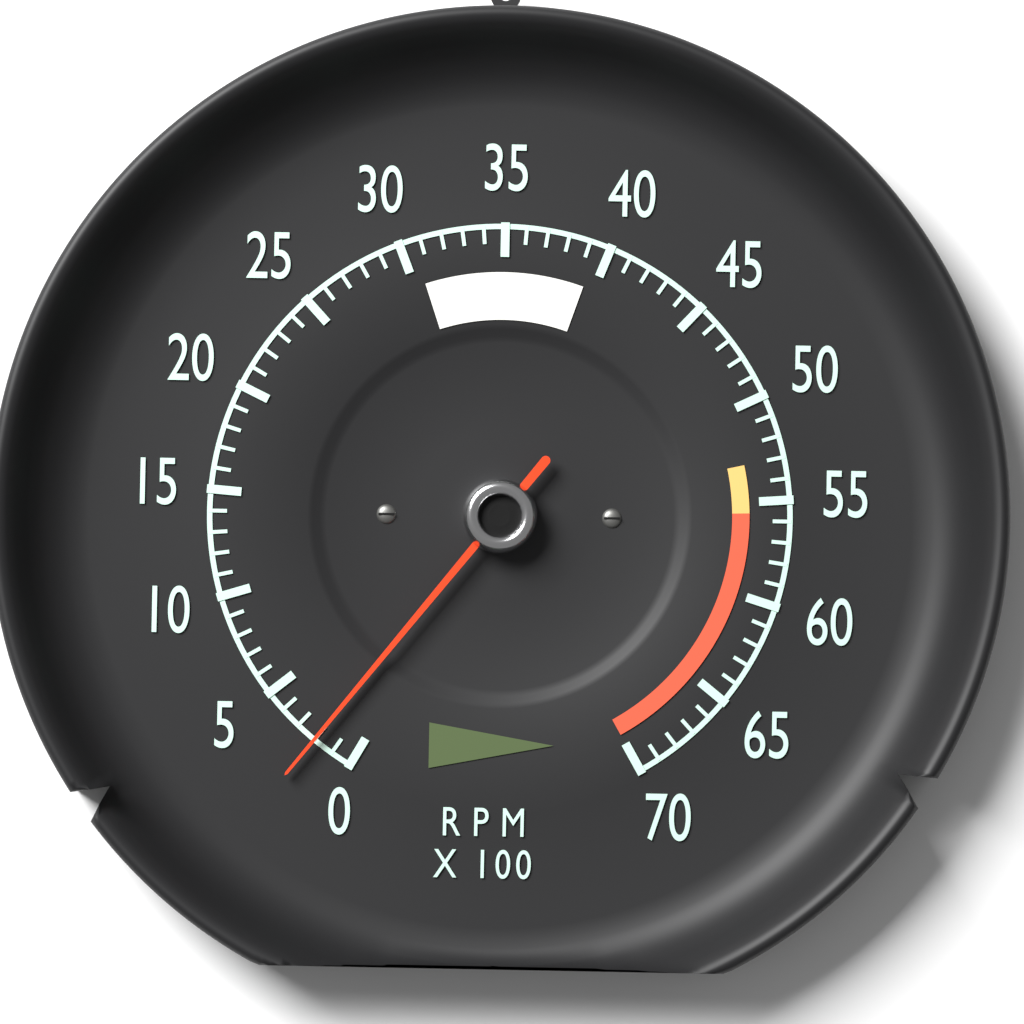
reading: 200 RPM
